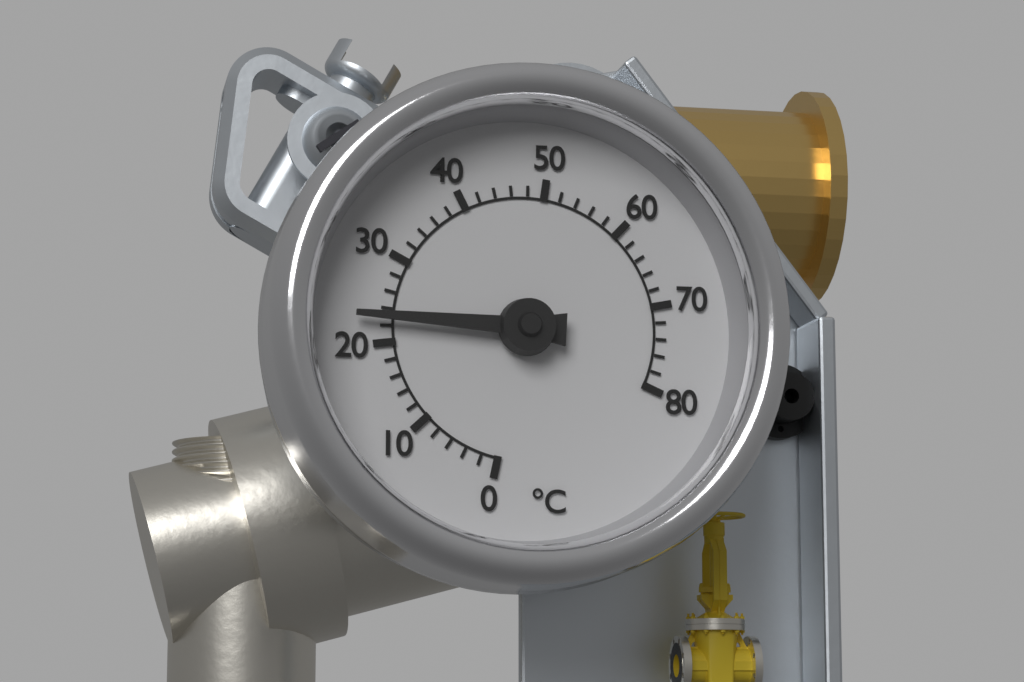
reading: 23 °C
